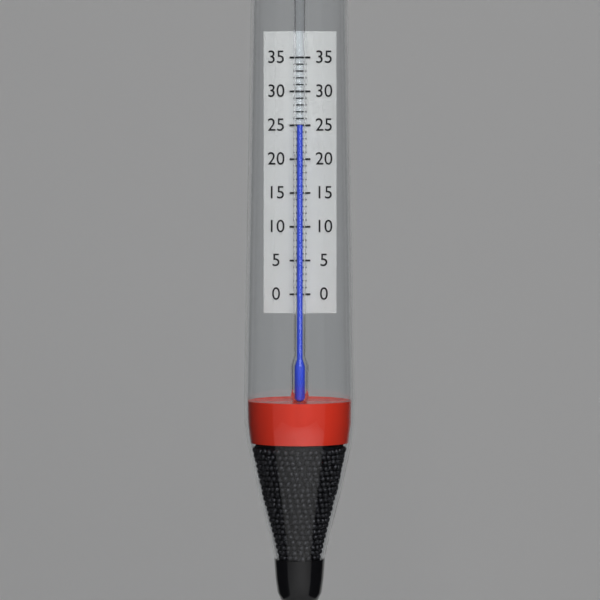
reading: 25 (no unit)
